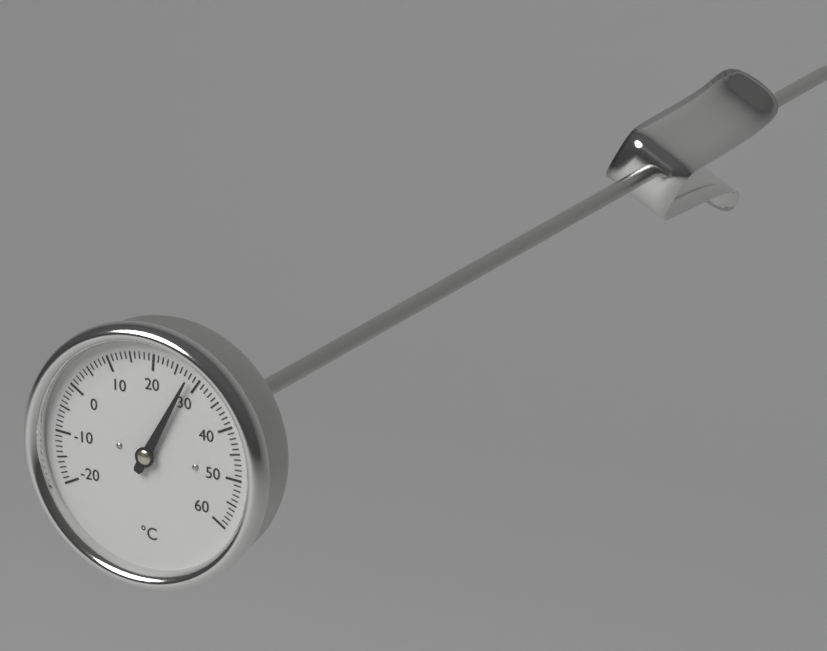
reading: 28 °C
